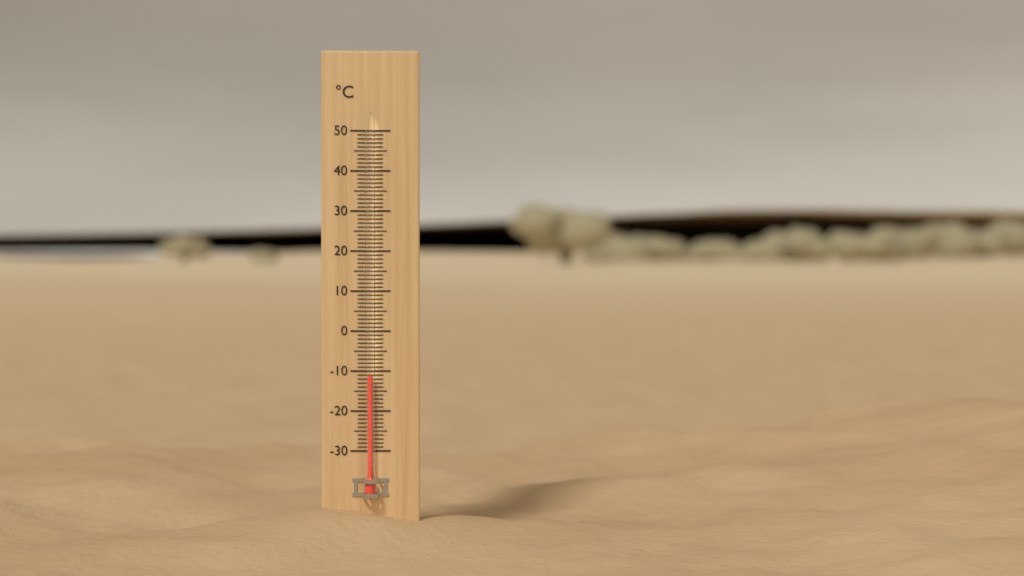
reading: -11 °C
